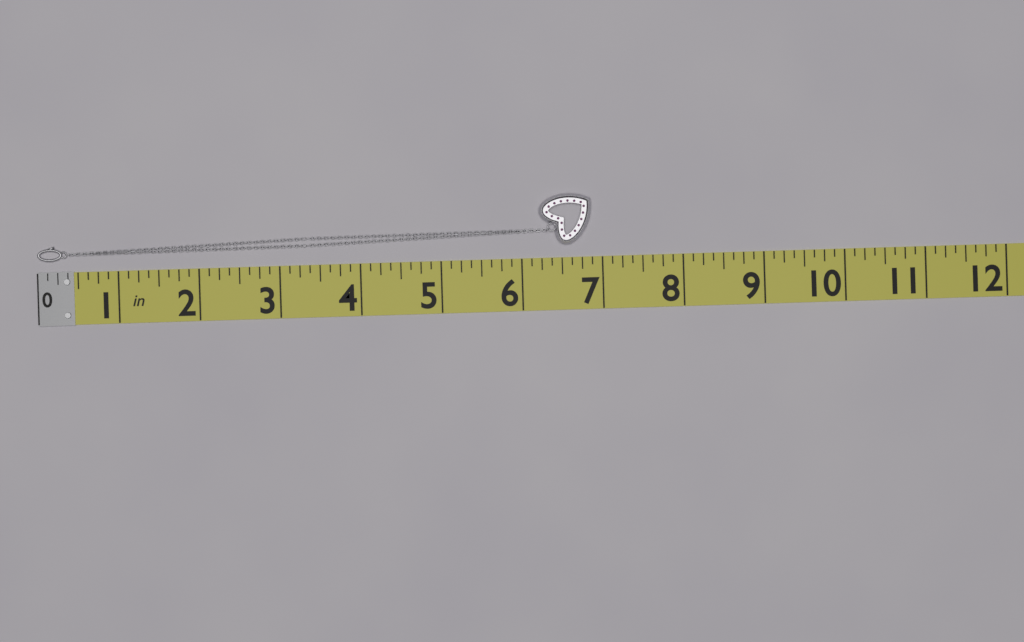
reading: 6.875 in
